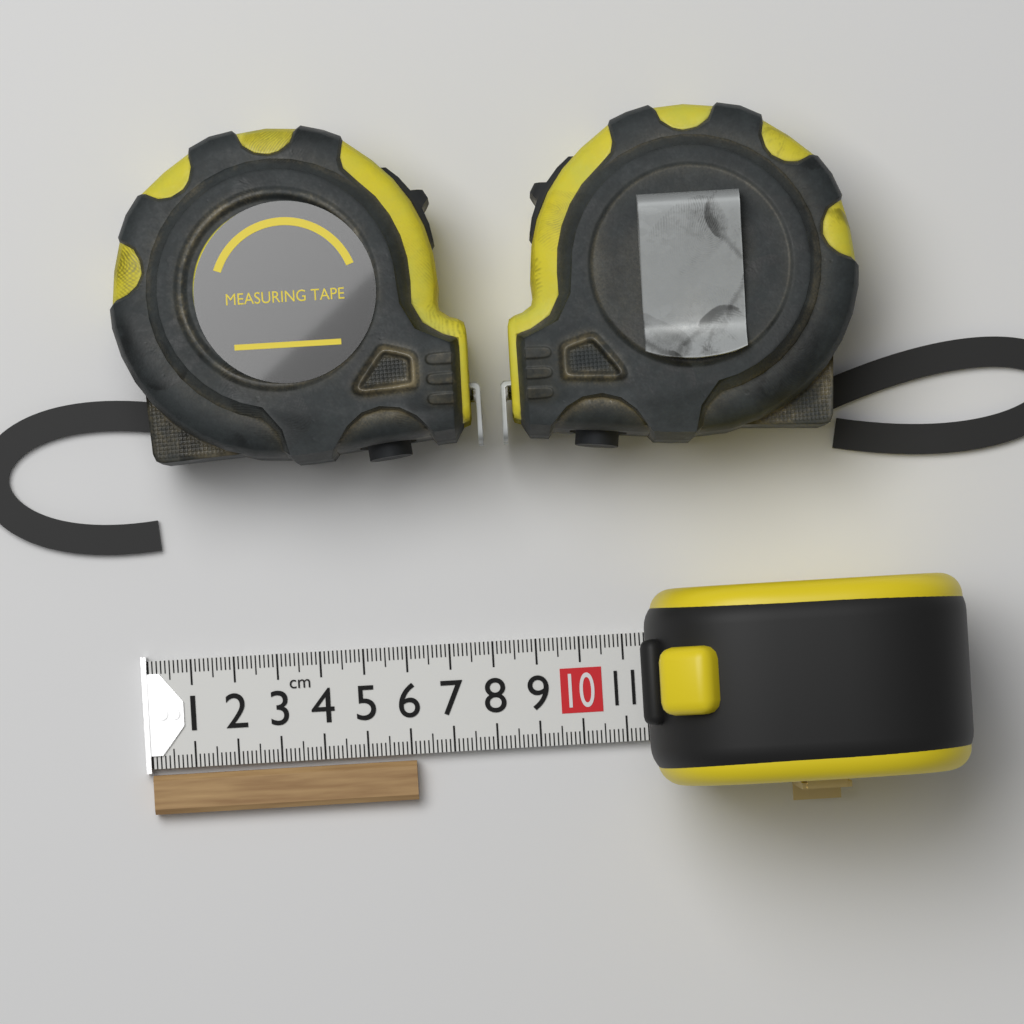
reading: 6.1 cm
